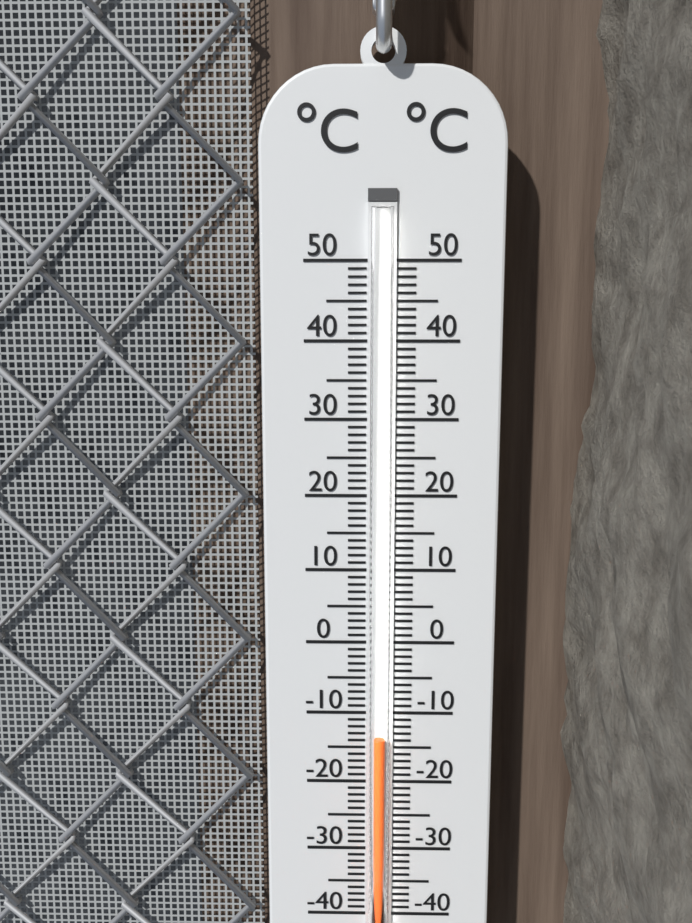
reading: -13 °C
